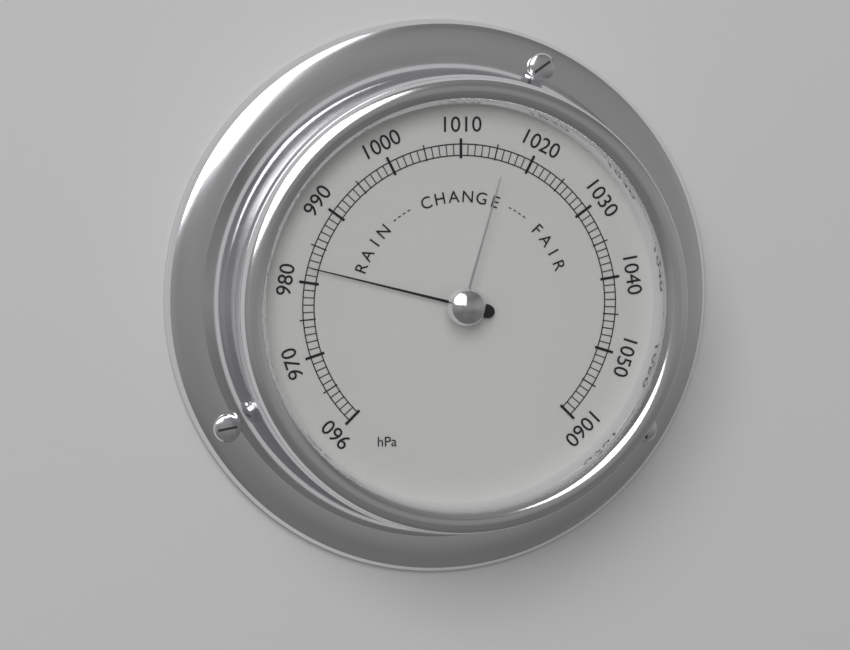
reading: 982 hPa
